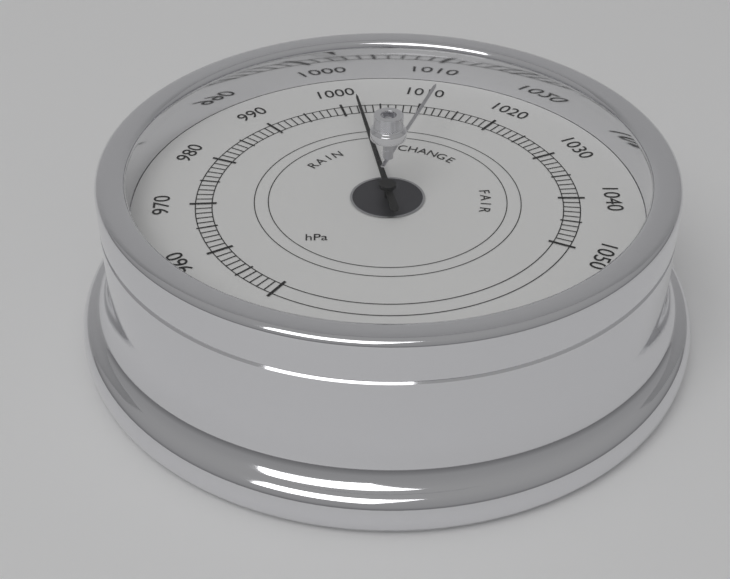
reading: 1002 hPa
